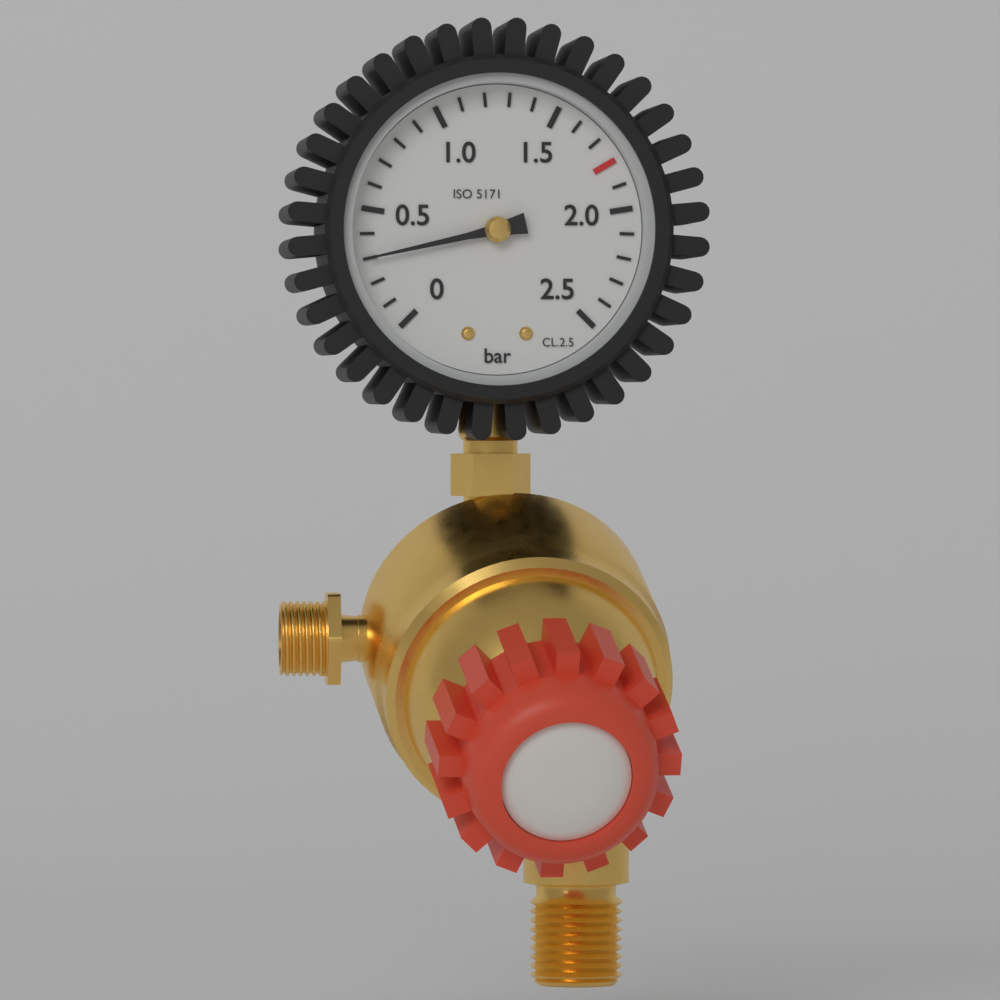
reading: 0.3 bar
